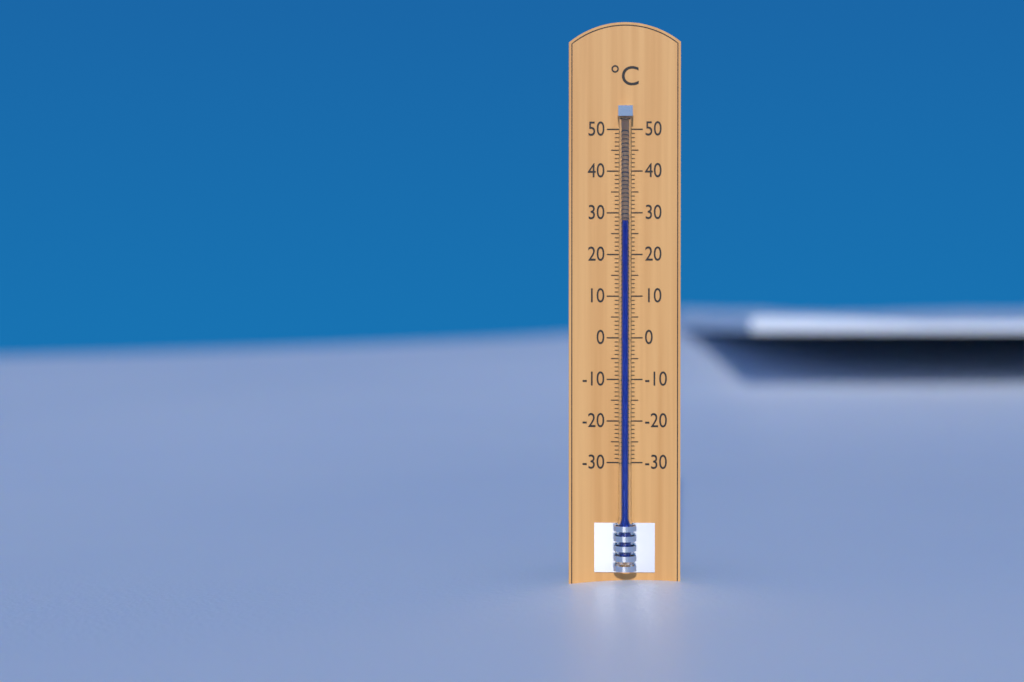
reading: 28 °C
